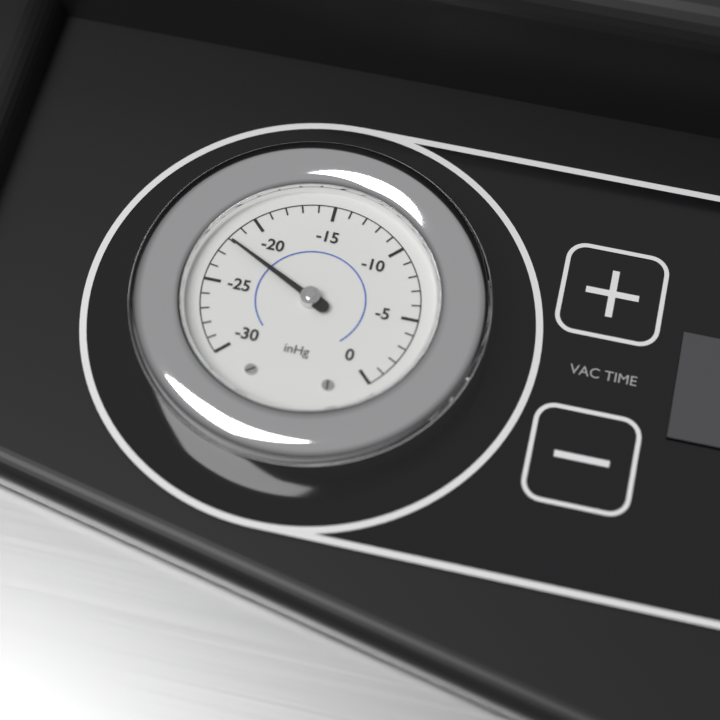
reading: -22 inHg
